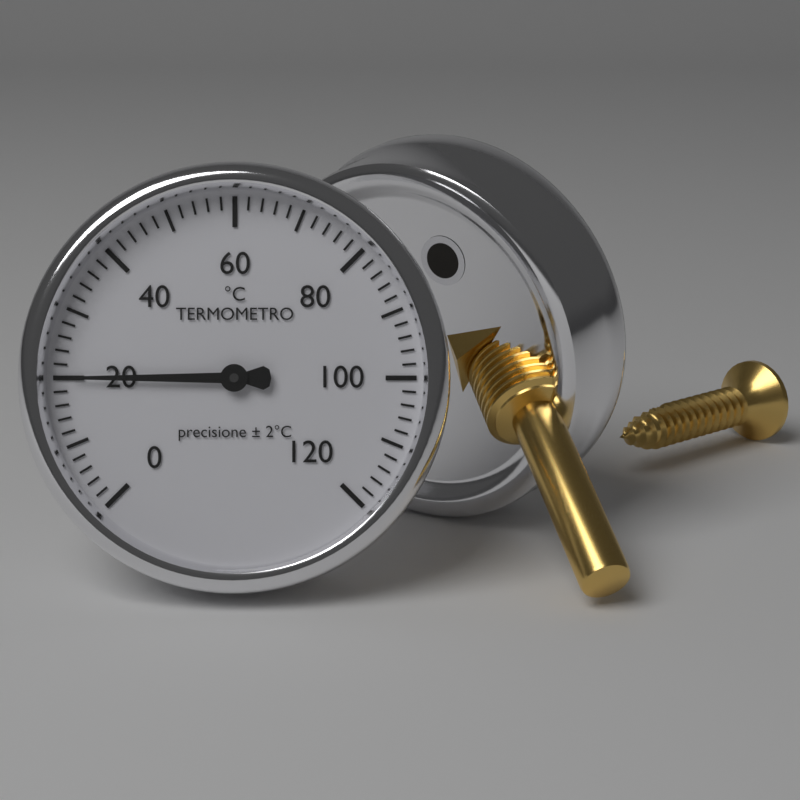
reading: 20 °C
